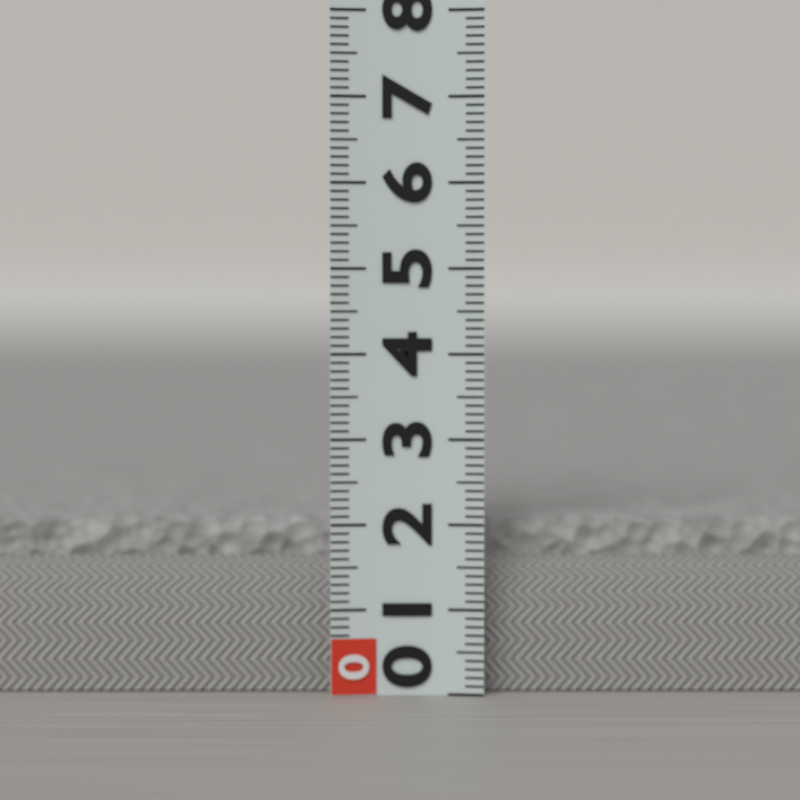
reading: 2.0 (no unit)
